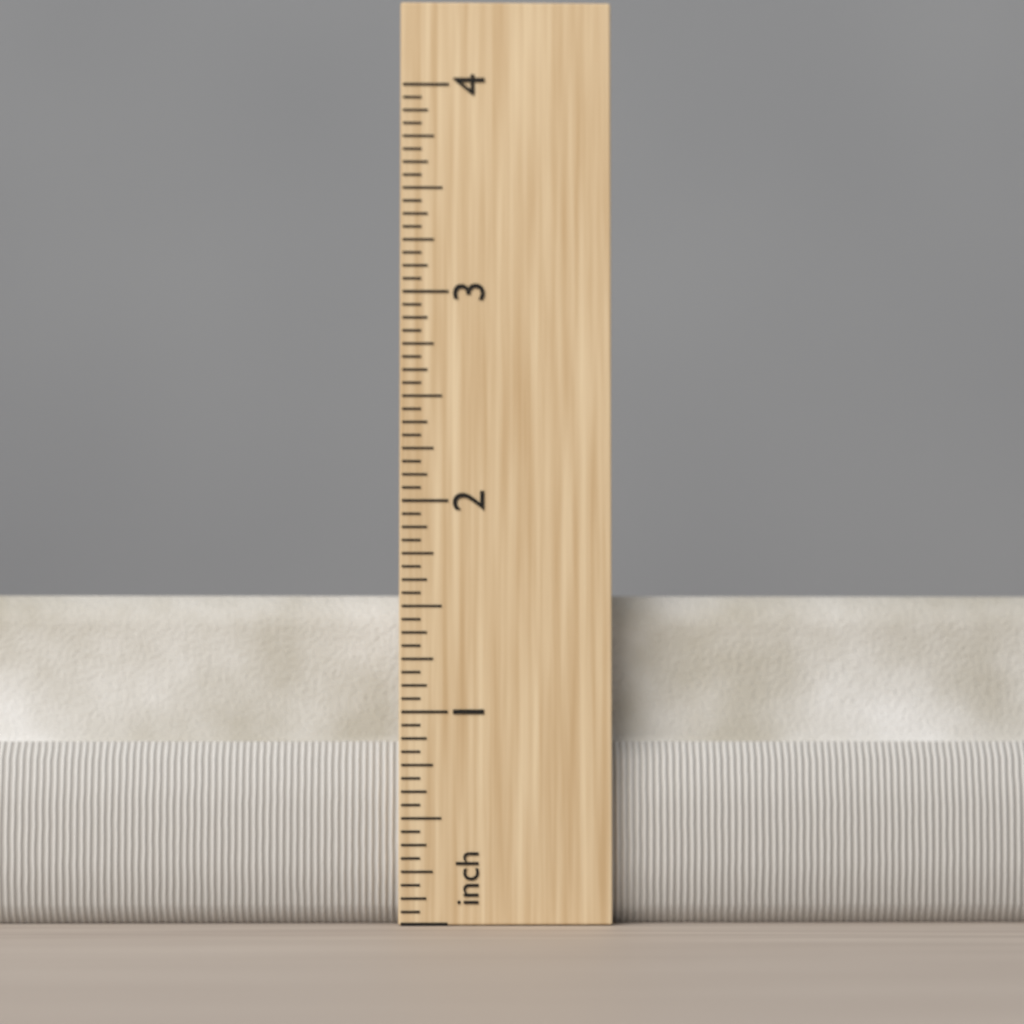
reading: 1.5625 in
